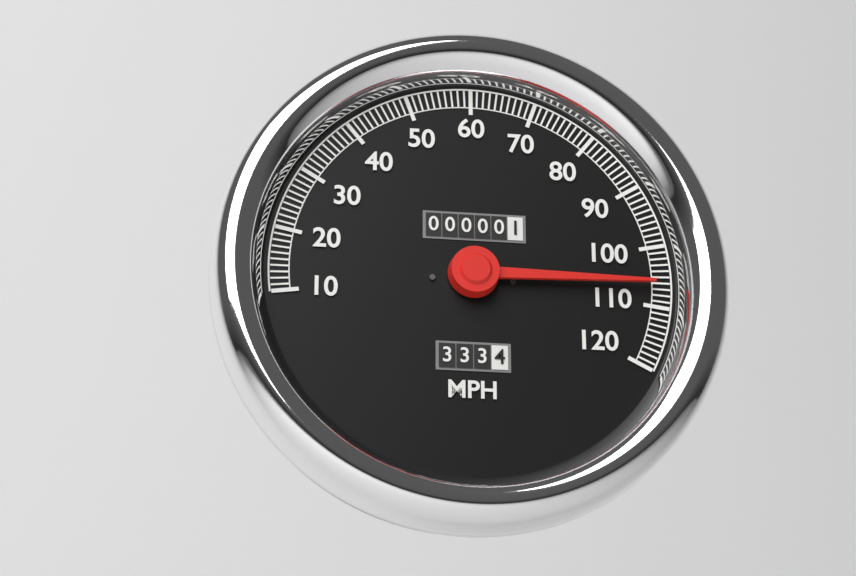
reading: 106 MPH
